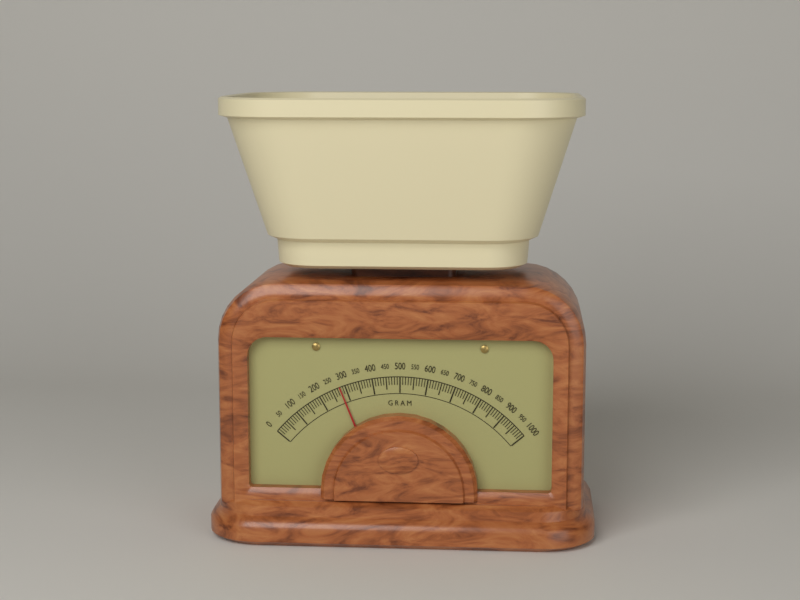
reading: 280 g
